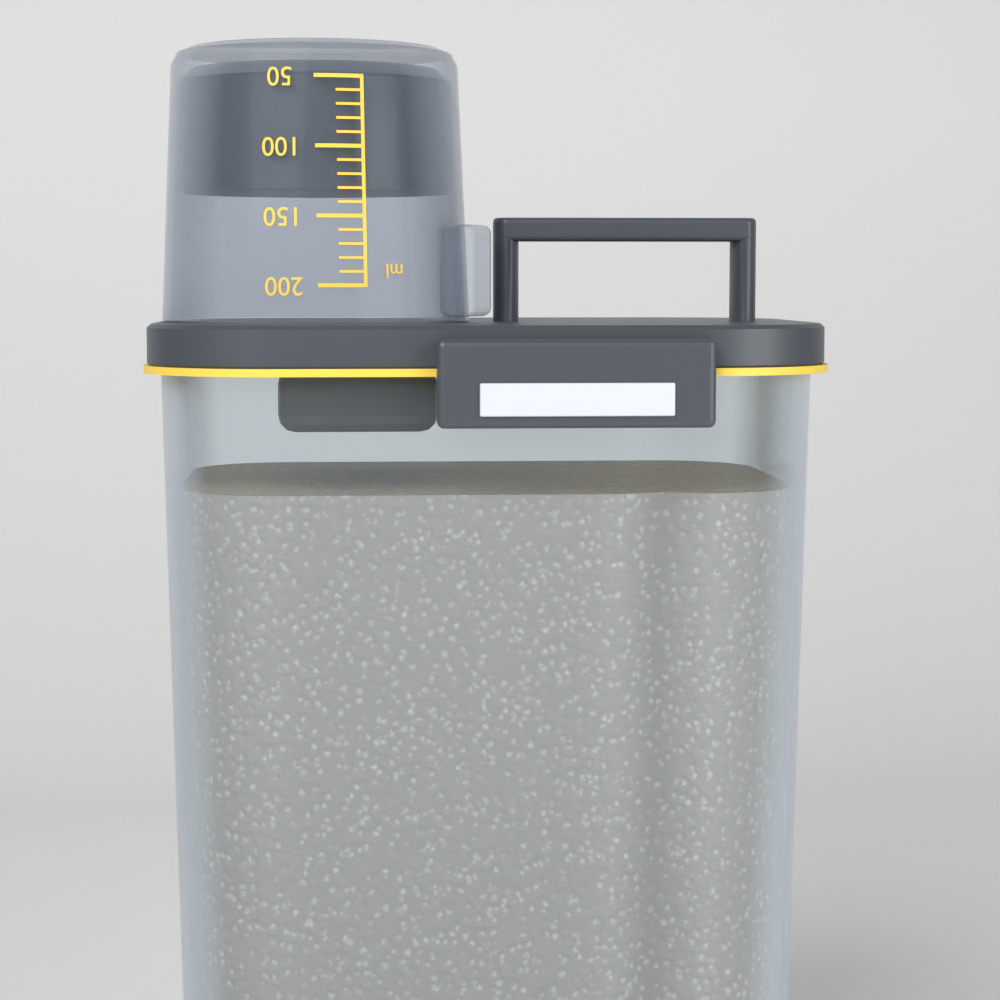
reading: 130 ml
